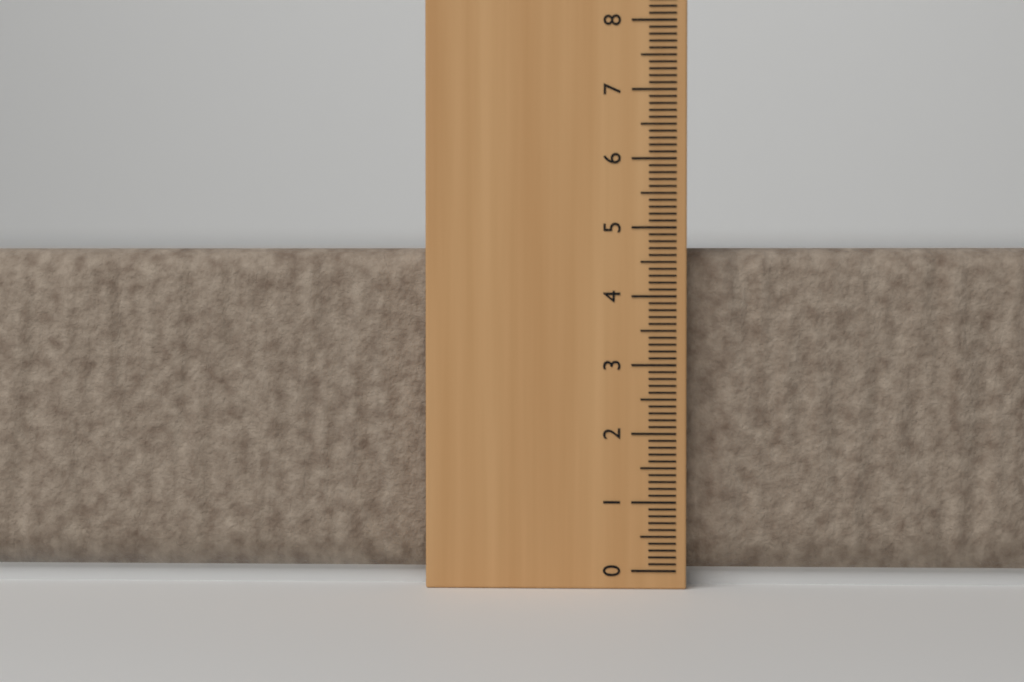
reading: 4.7 cm
